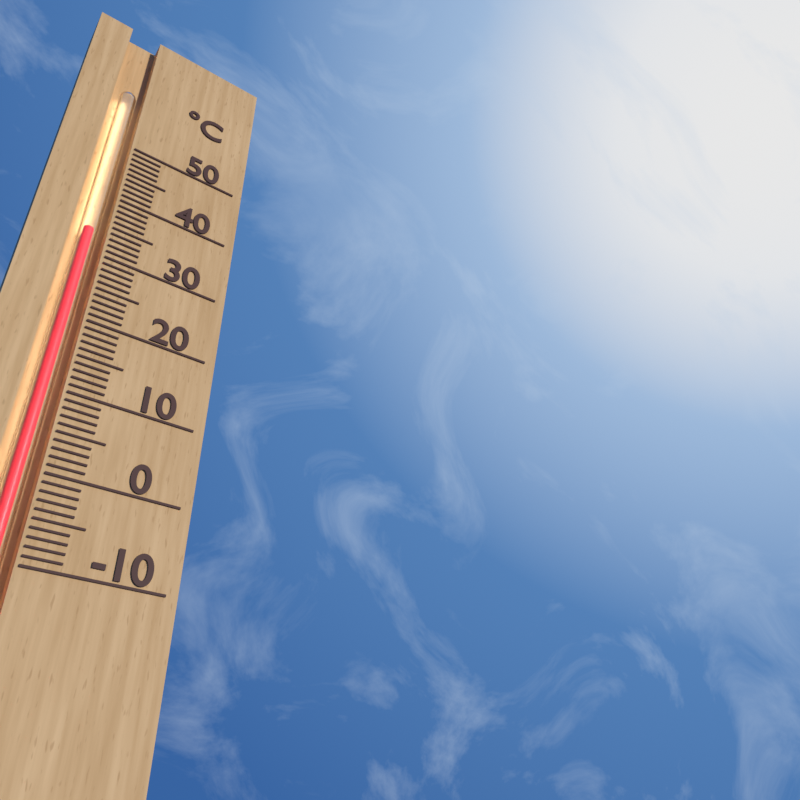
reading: 34 °C
